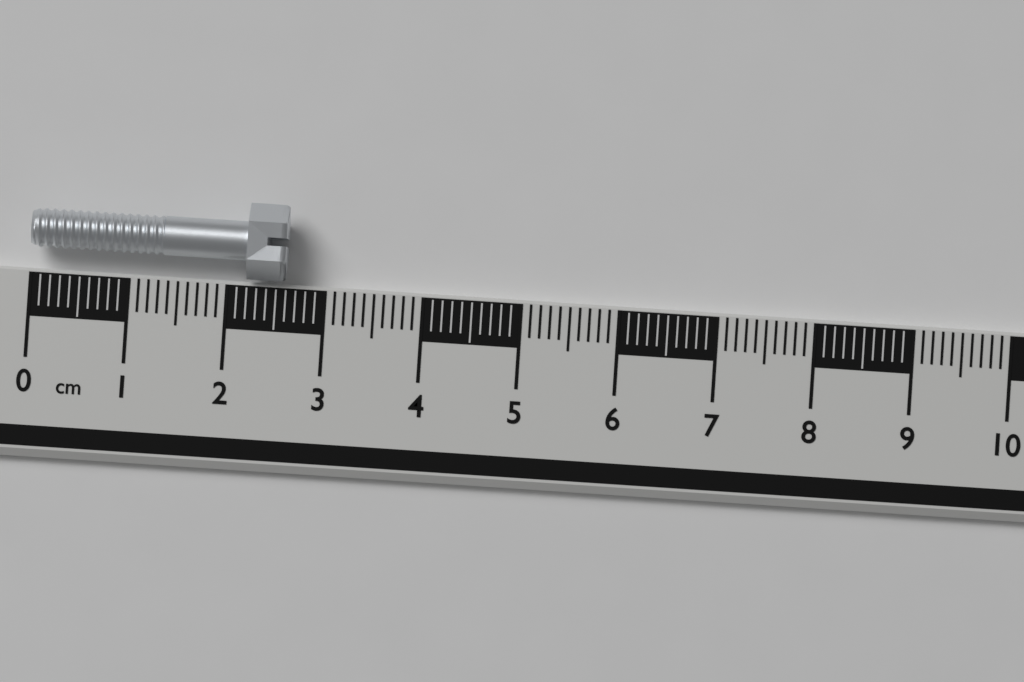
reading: 2.6 cm
